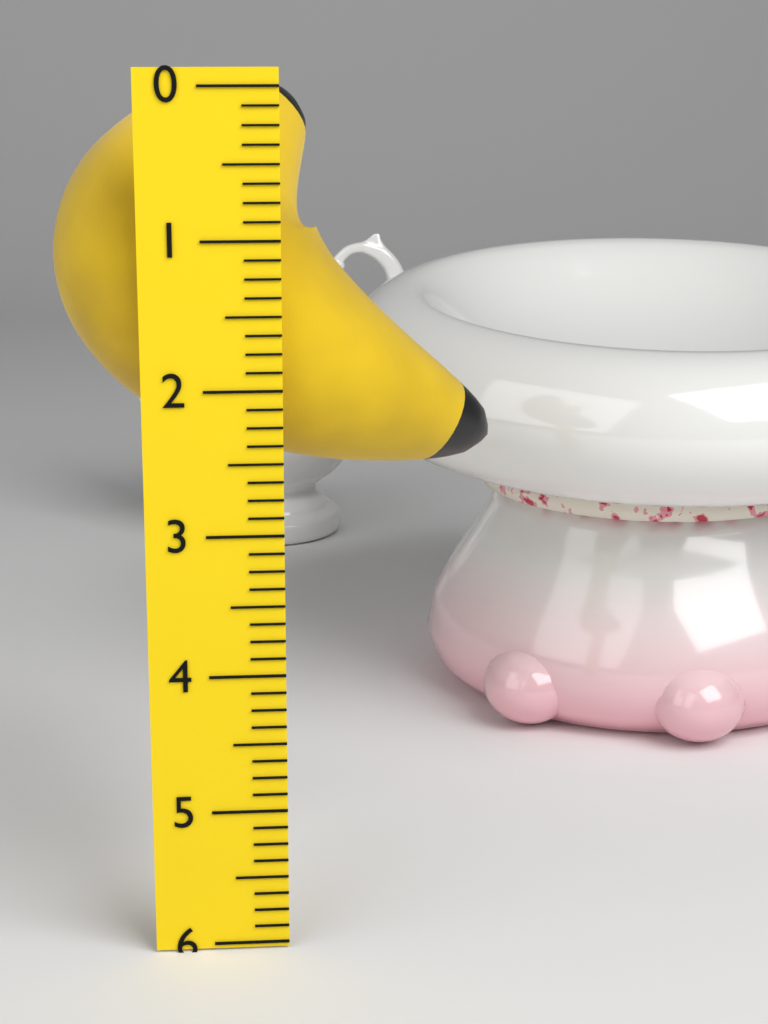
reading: 2.750 (no unit)
